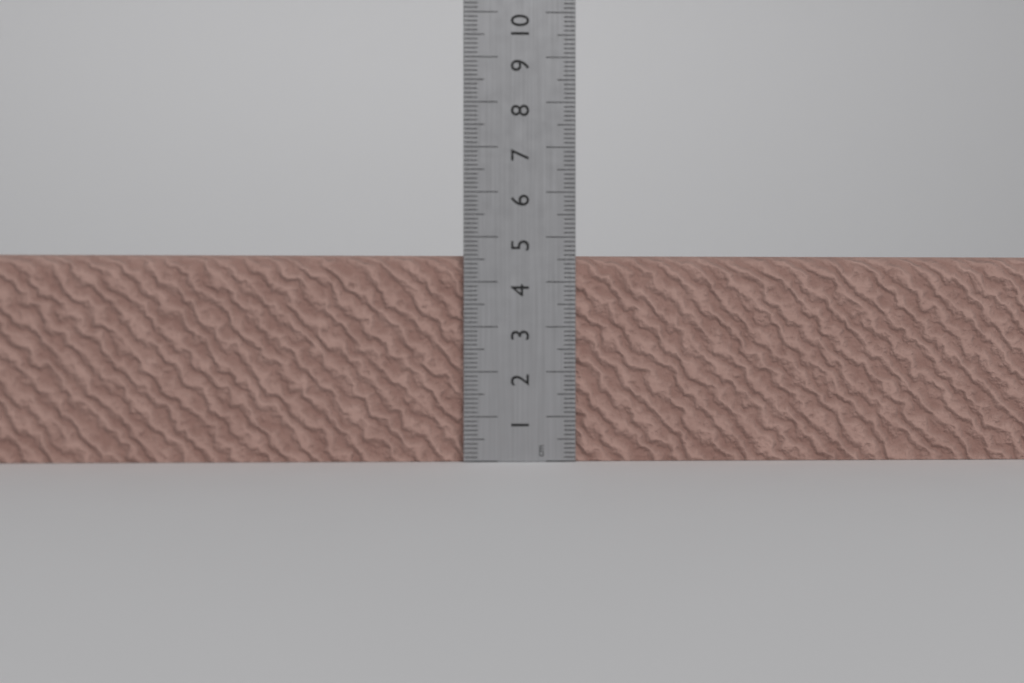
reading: 4.6 cm
